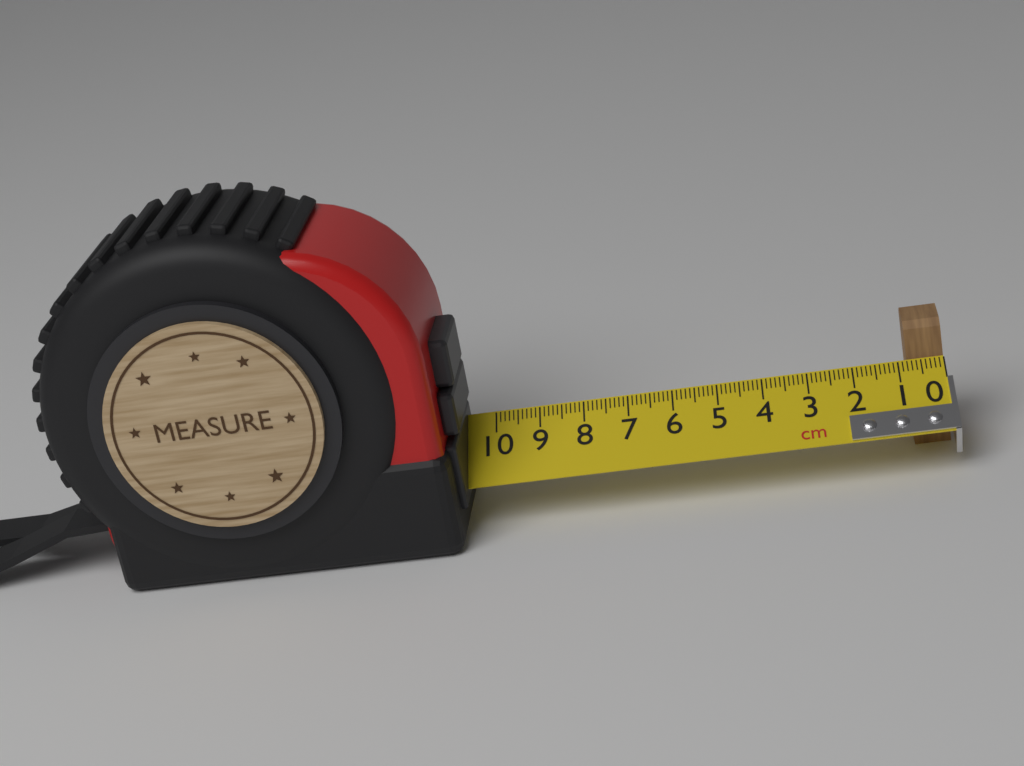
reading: 0.8 cm
